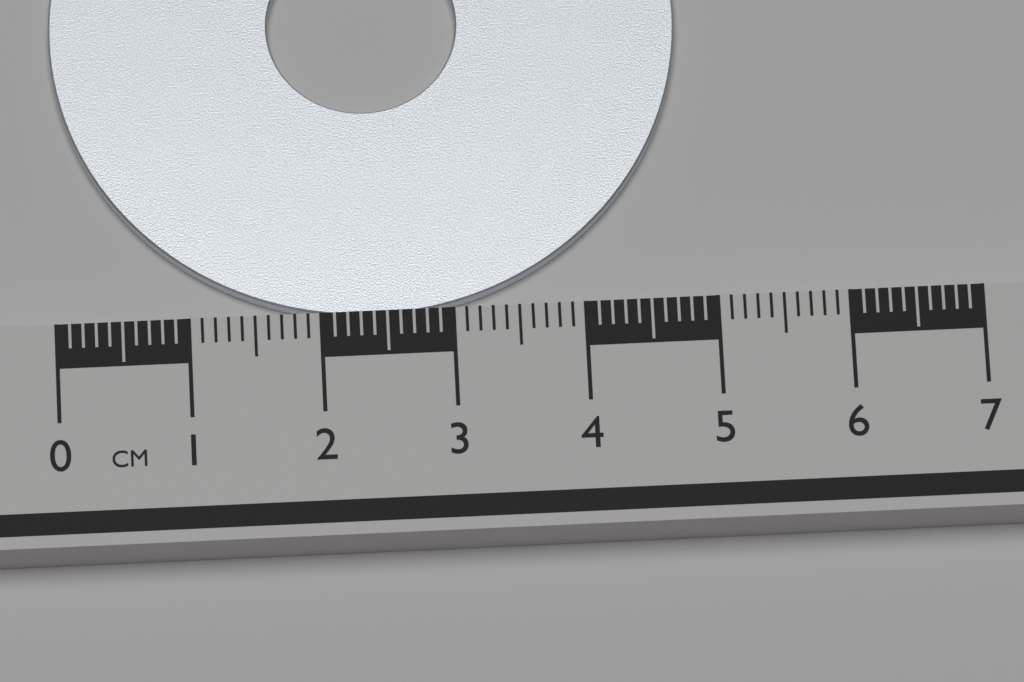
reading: 4.8 cm
